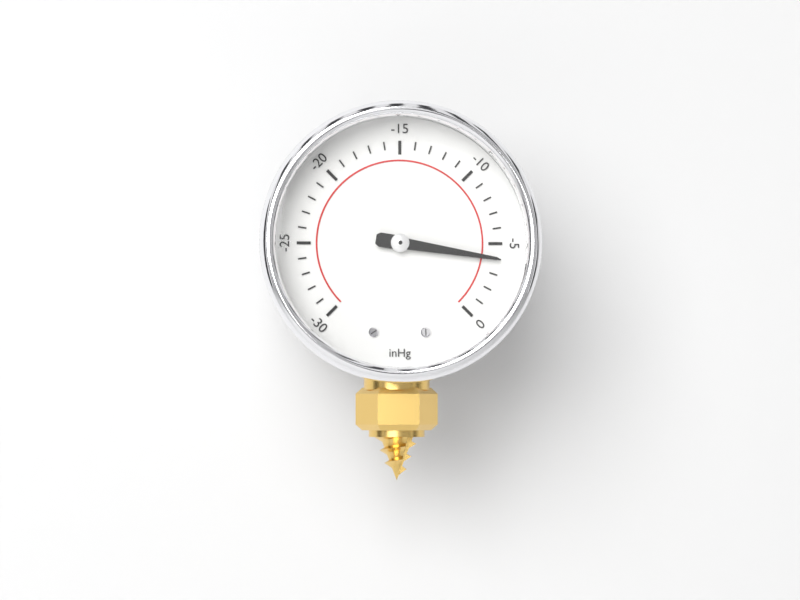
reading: -4 inHg
